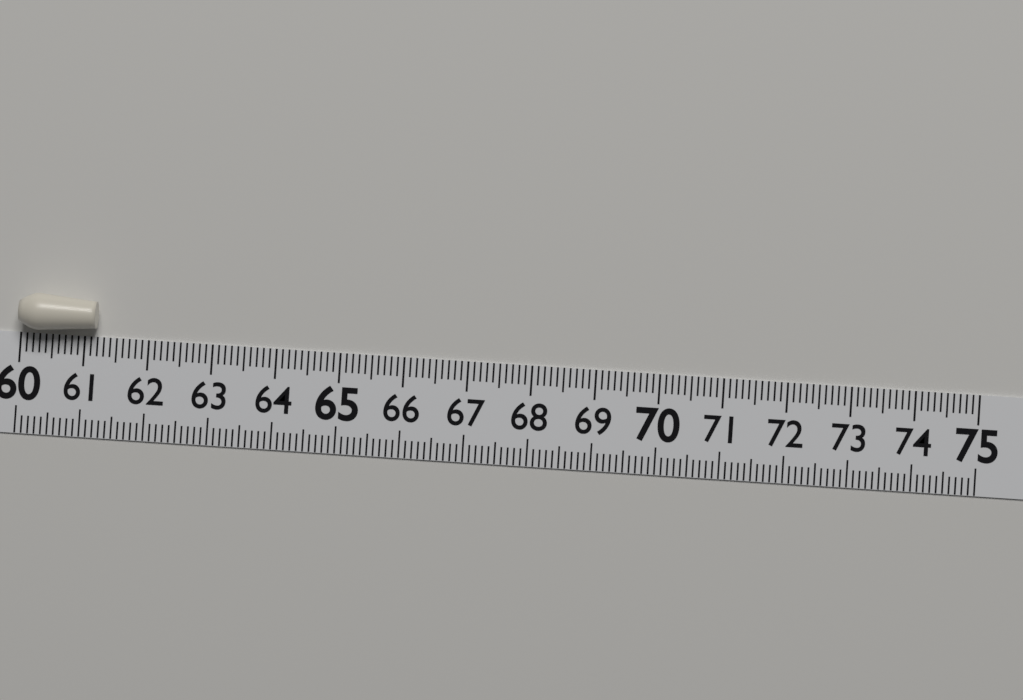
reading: 61.2 (no unit)
